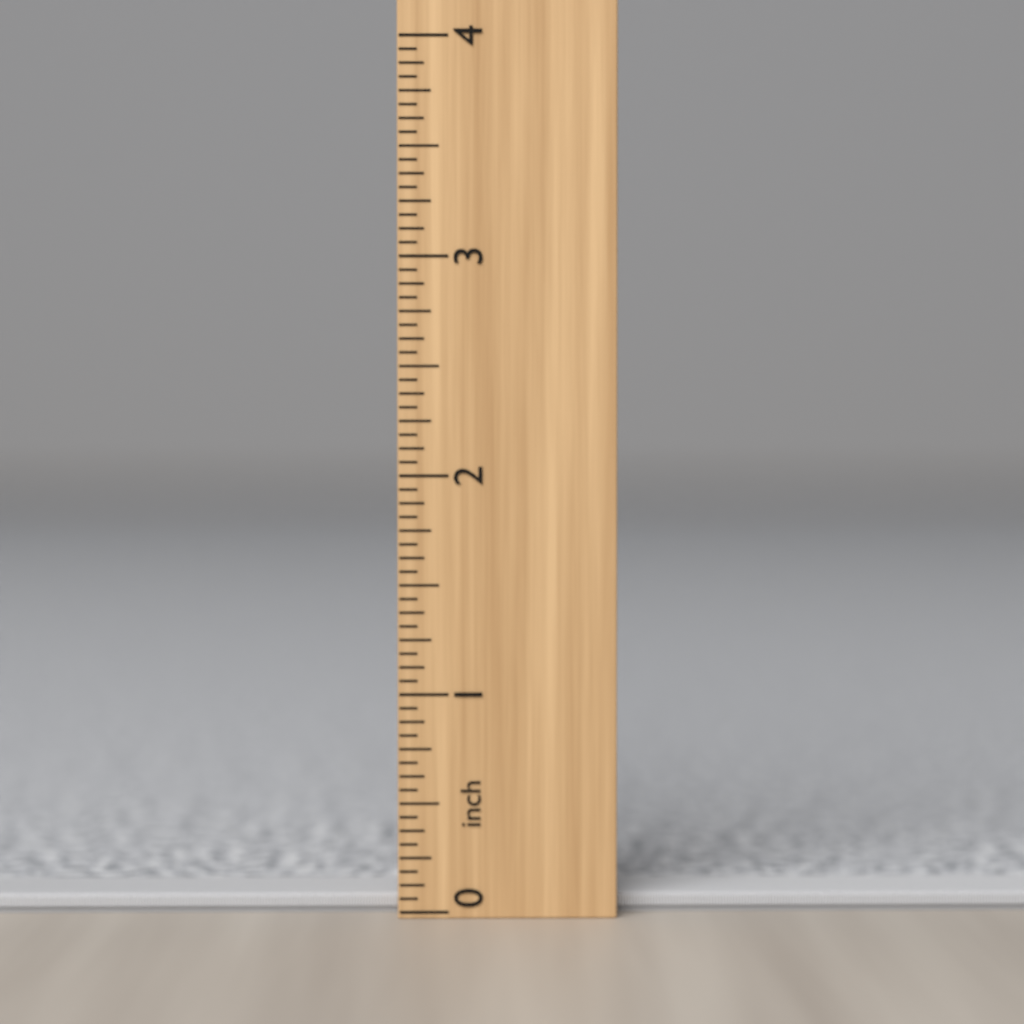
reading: 0.0625 inch
